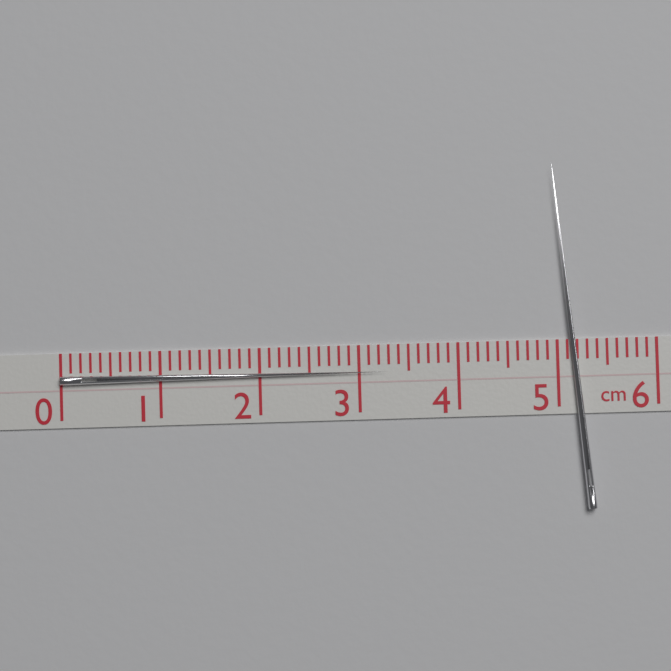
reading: 3.3 cm
